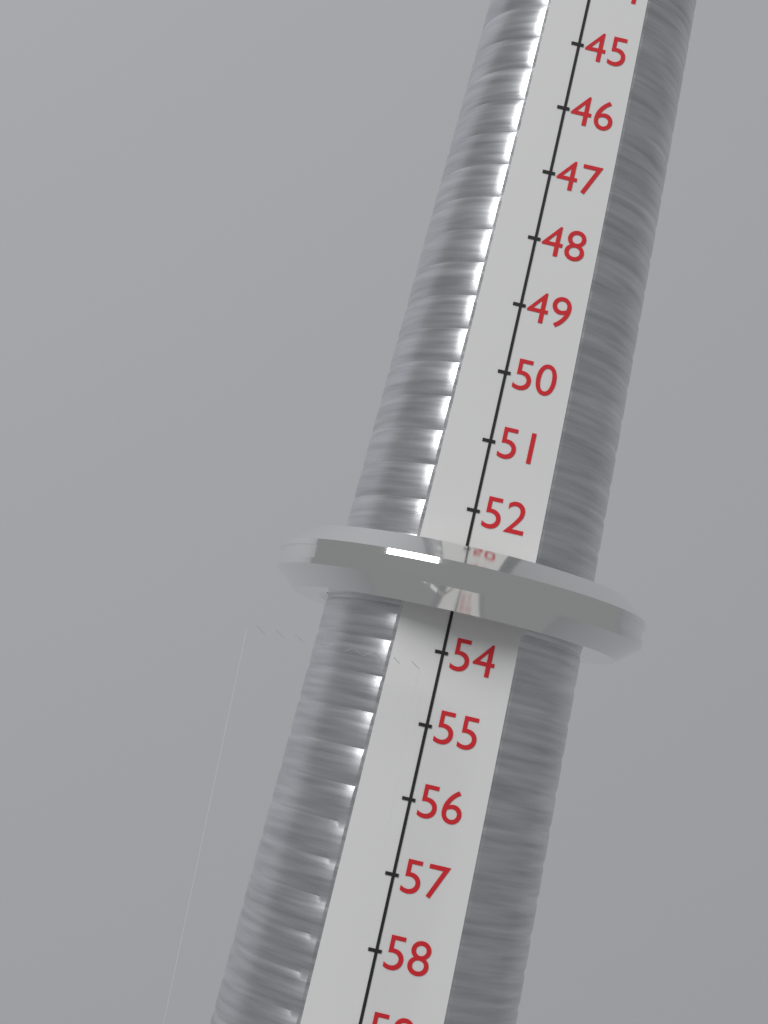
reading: 53.5 (no unit)
